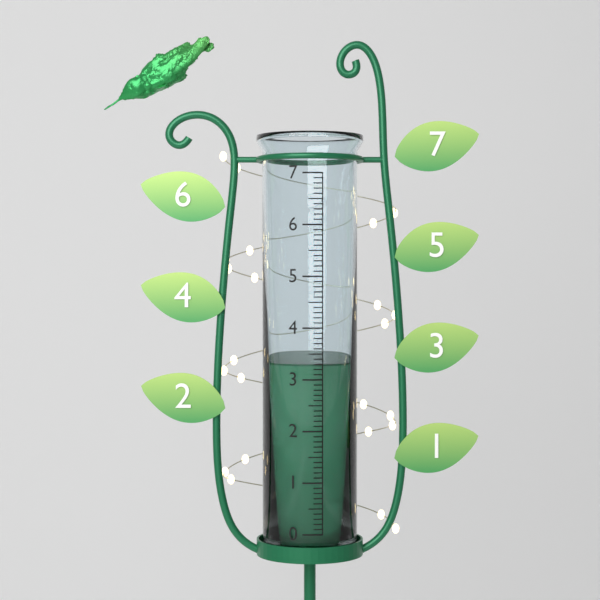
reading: 3.3 (no unit)
